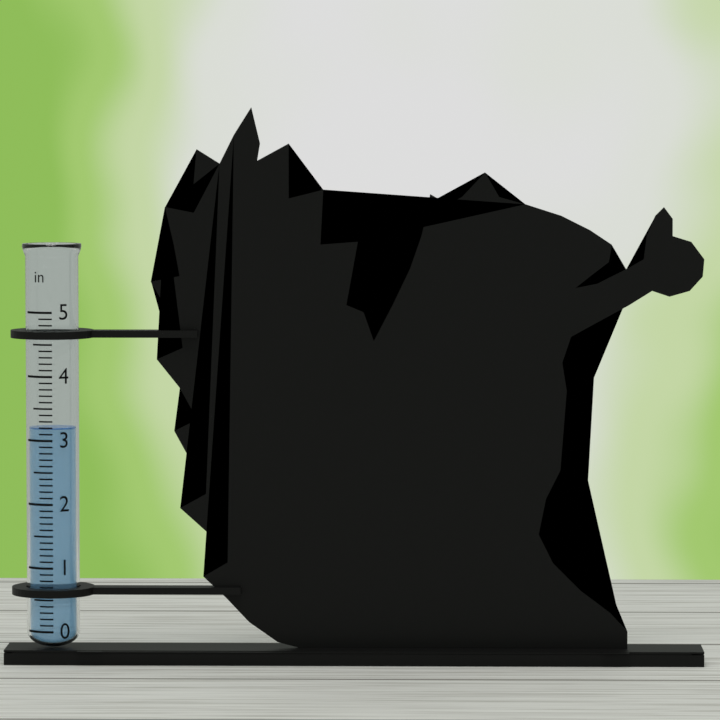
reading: 3.2 in
